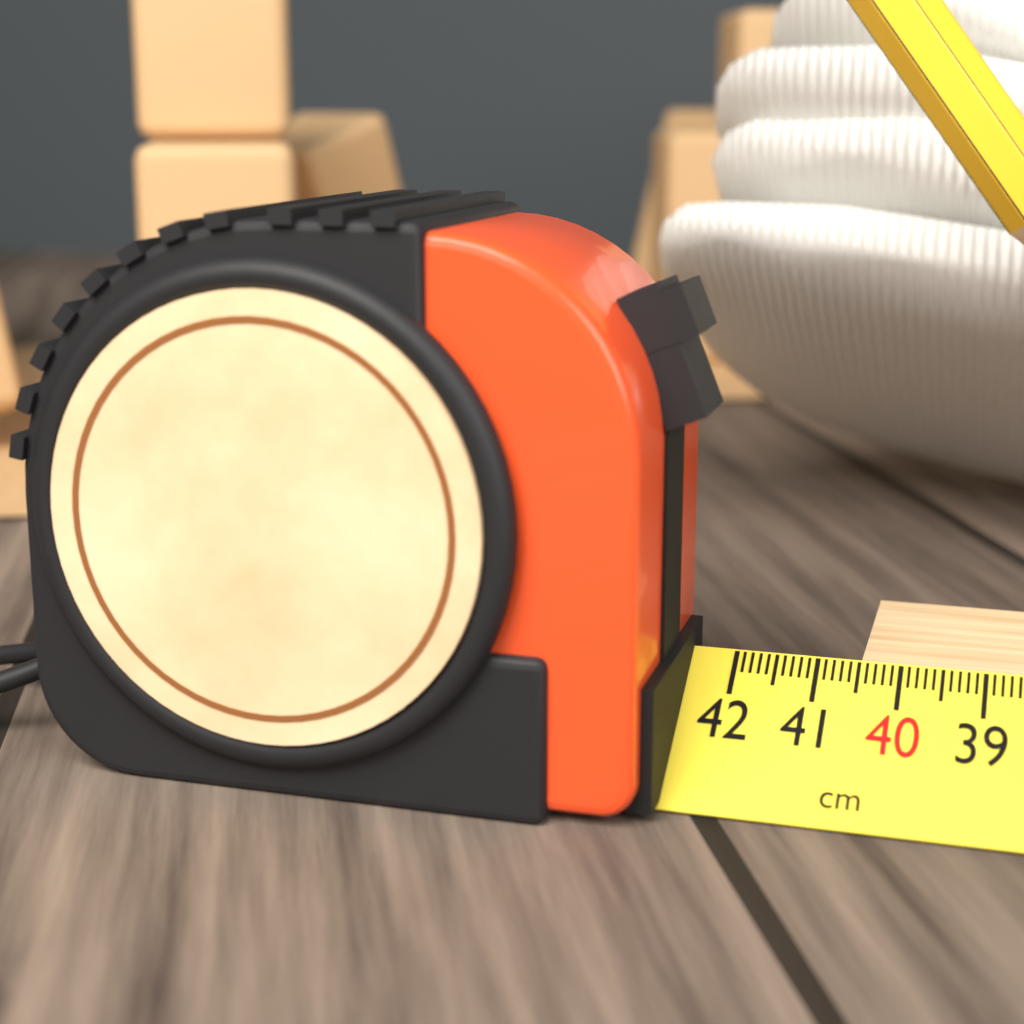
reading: 40.5 cm
